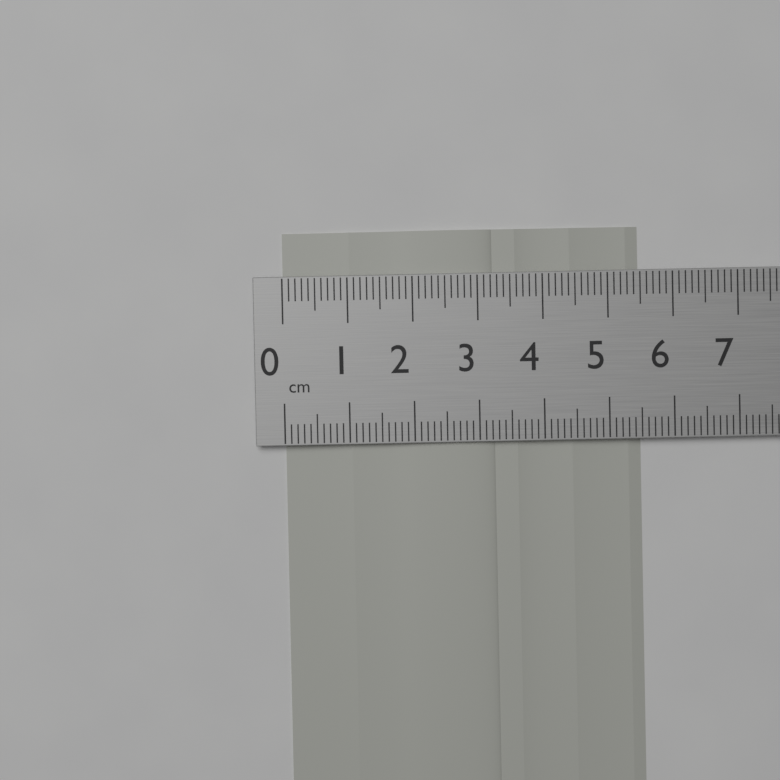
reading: 5.5 cm
